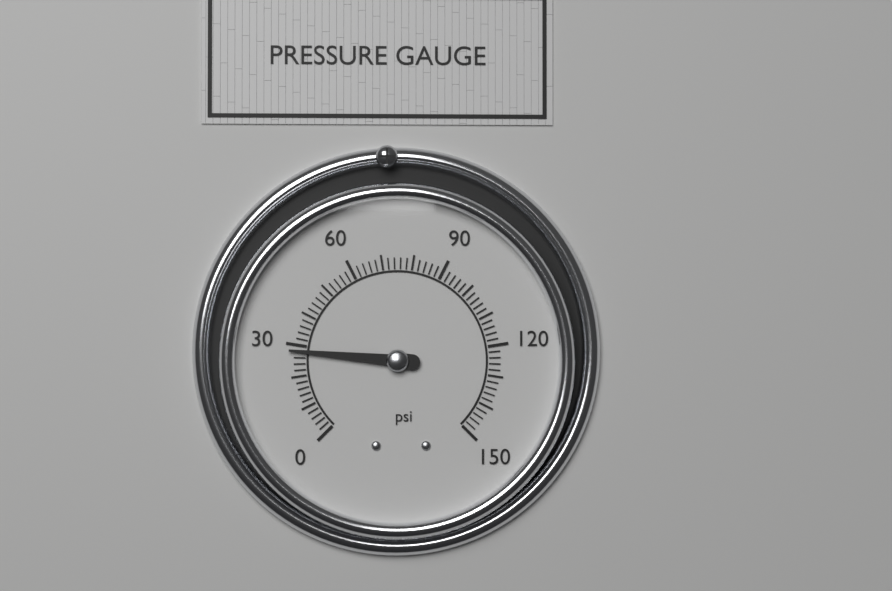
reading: 28 psi
